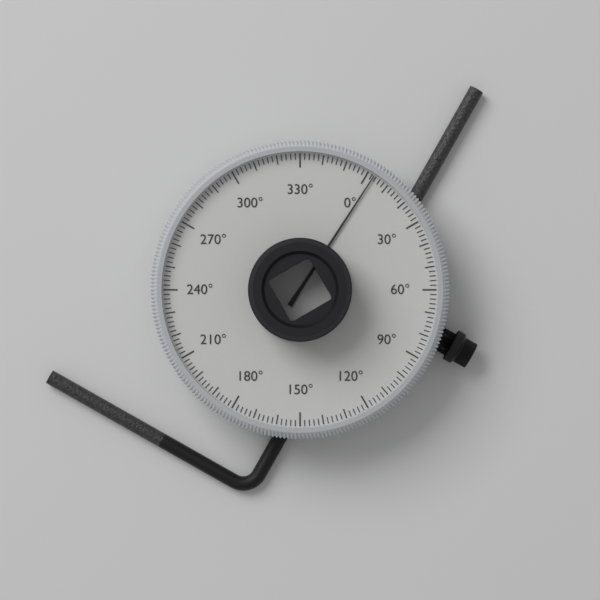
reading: 3 °
